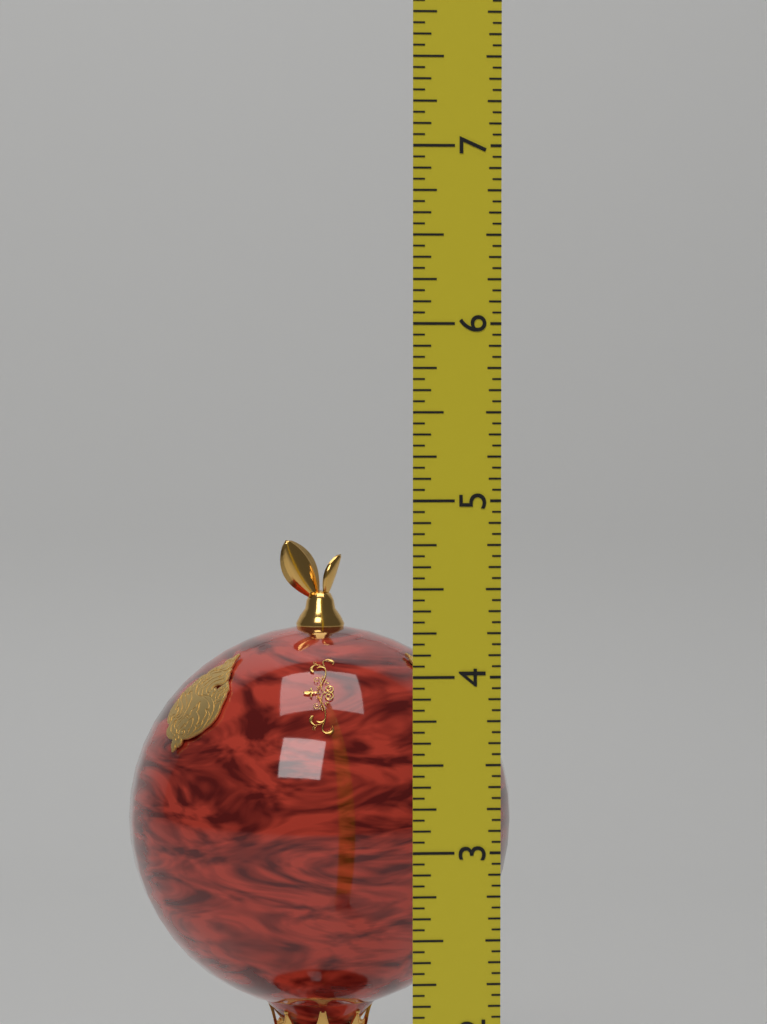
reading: 4.6250 (no unit)
